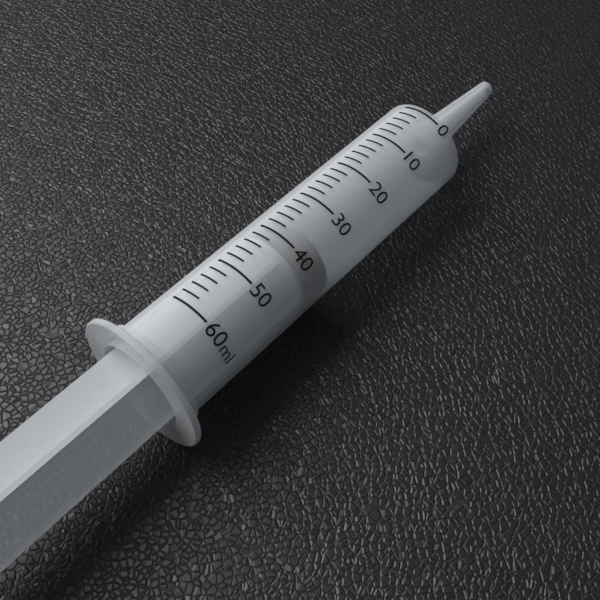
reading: 36 ml
